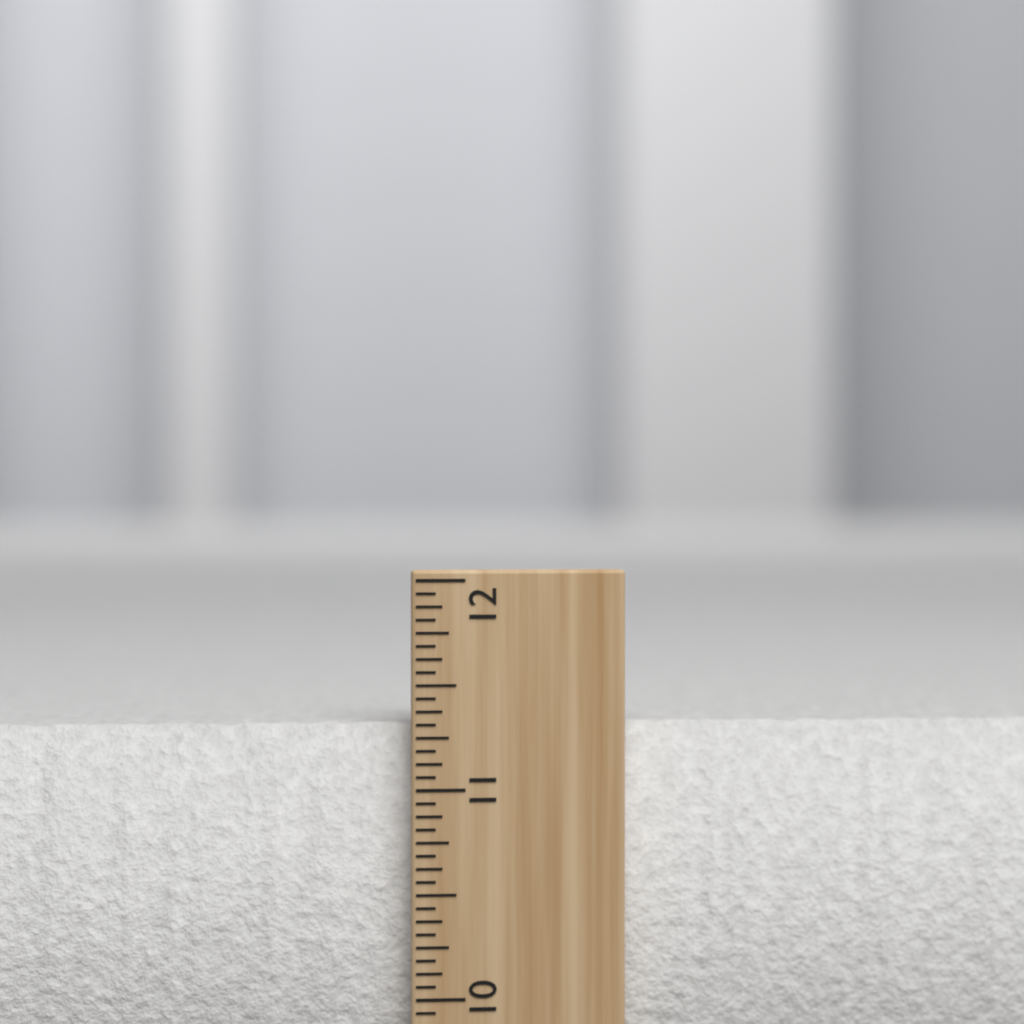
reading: 11.3125 inch
